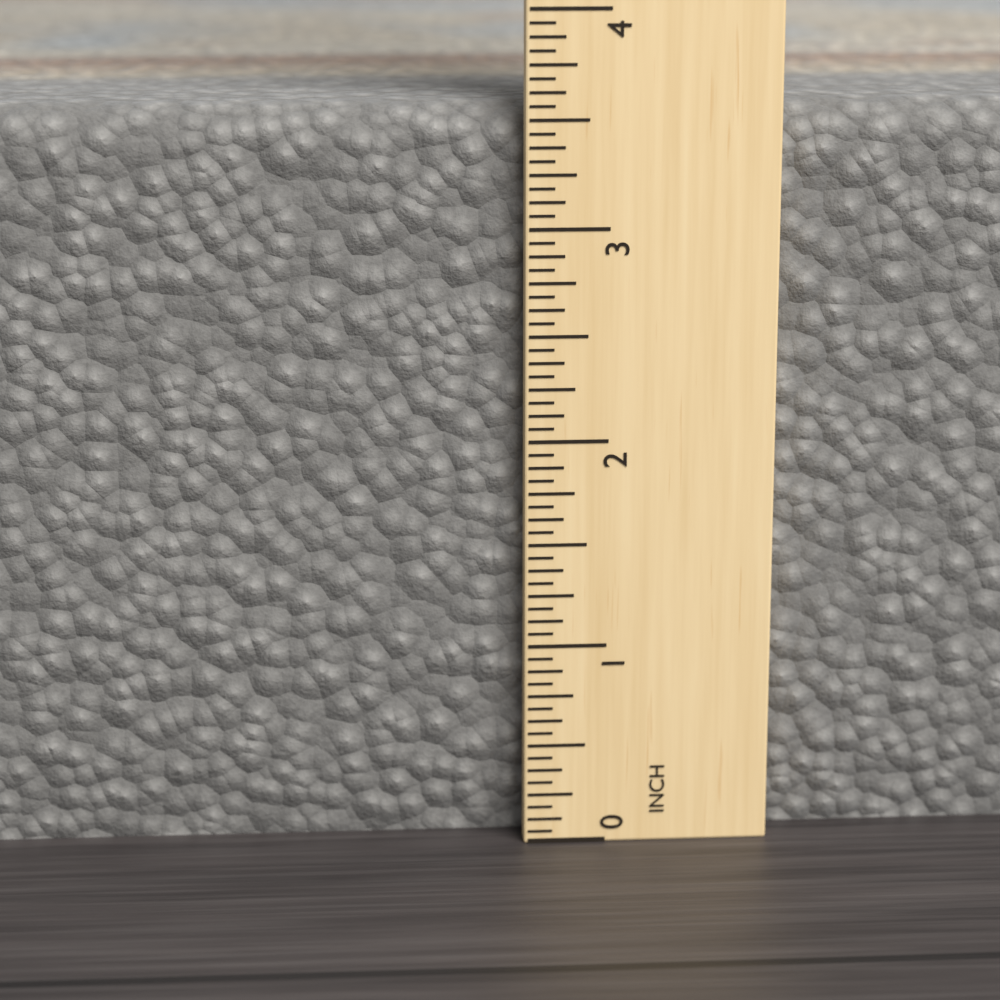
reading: 3.5625 in
